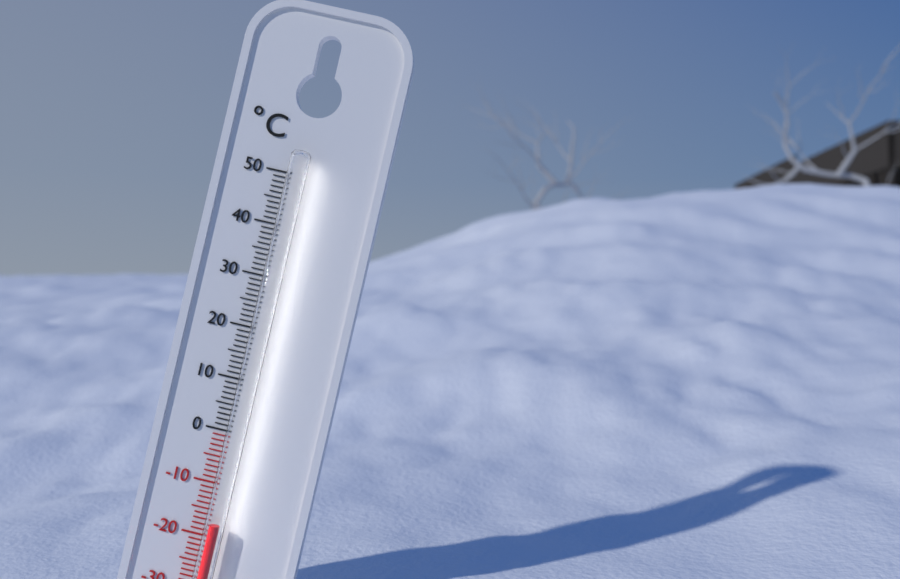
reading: -17 °C
